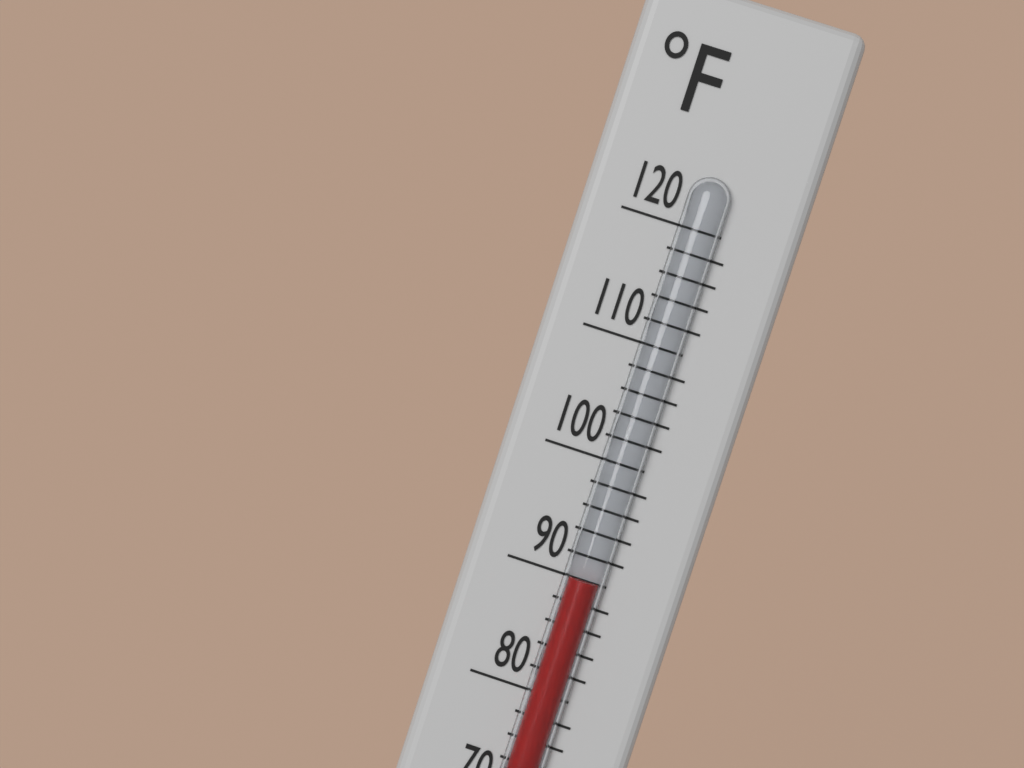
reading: 90 °F
